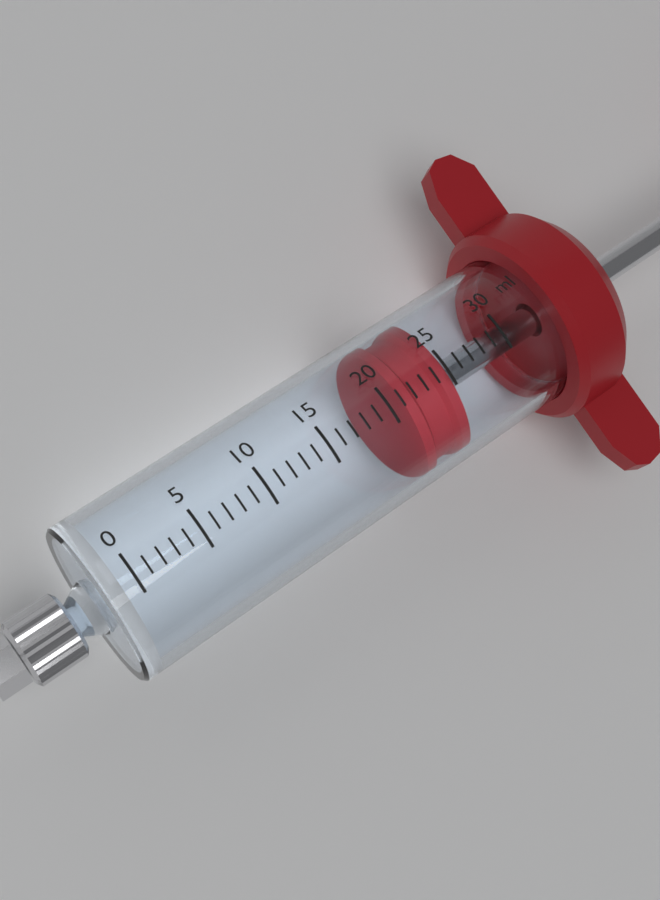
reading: 21 ml
